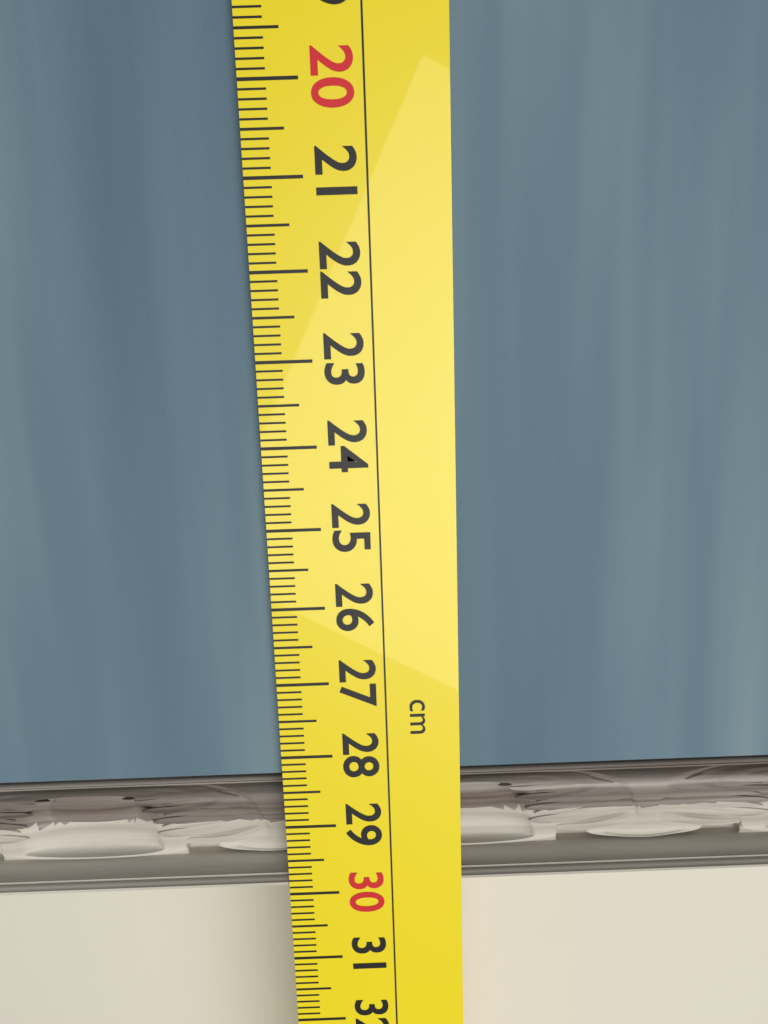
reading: 29.9 cm
